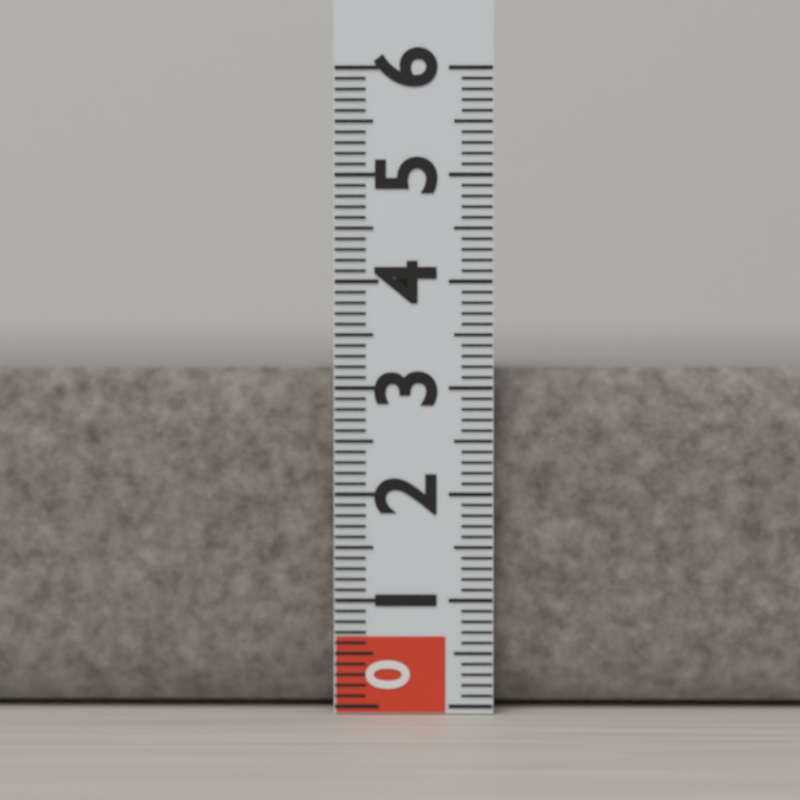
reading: 3.2 (no unit)
